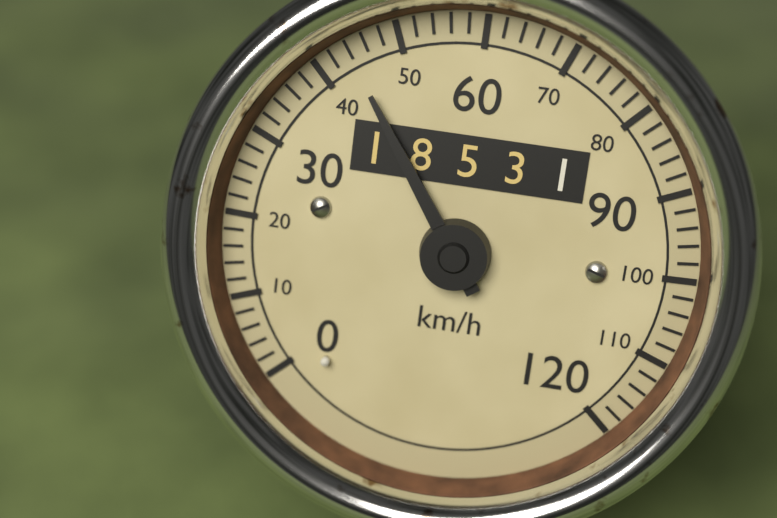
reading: 44 km/h
